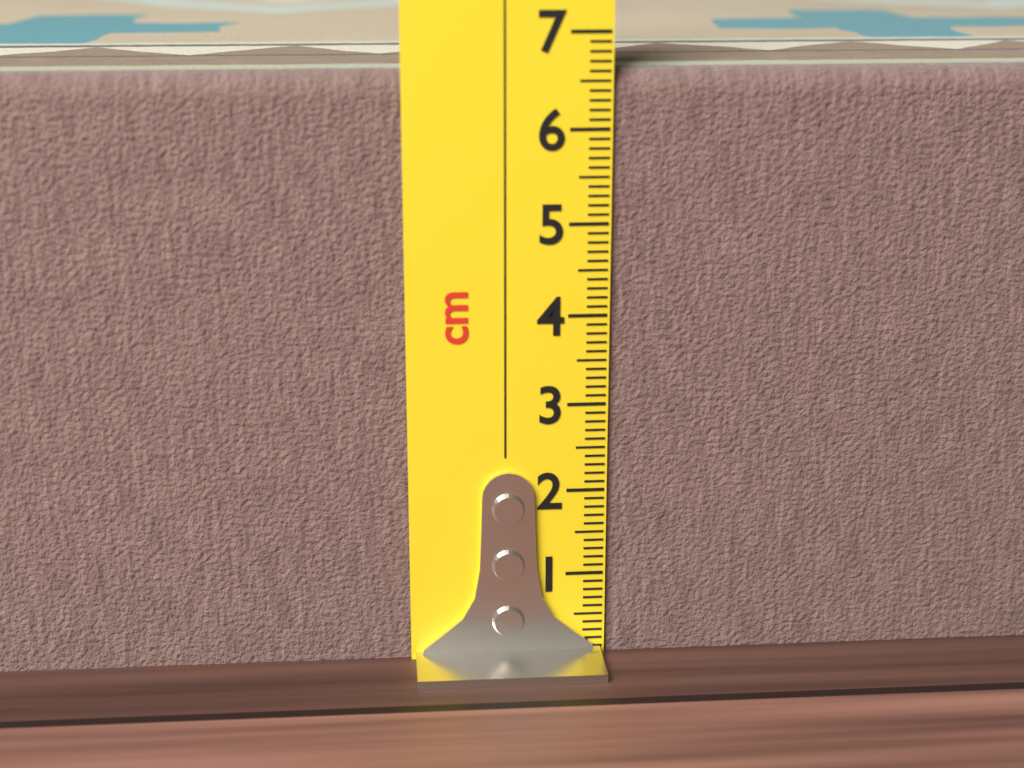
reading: 6.6 cm
